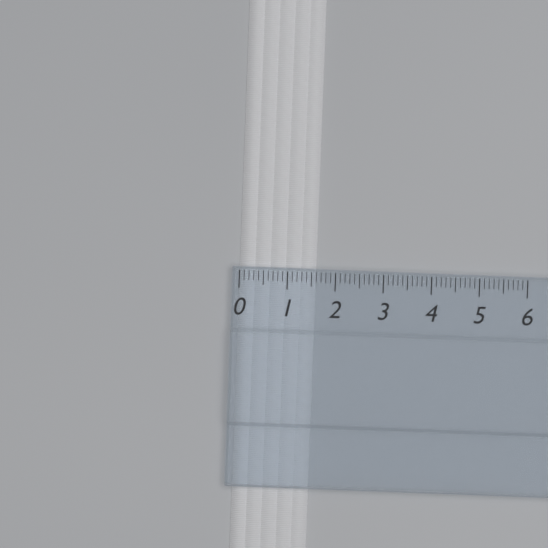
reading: 1.6 (no unit)
